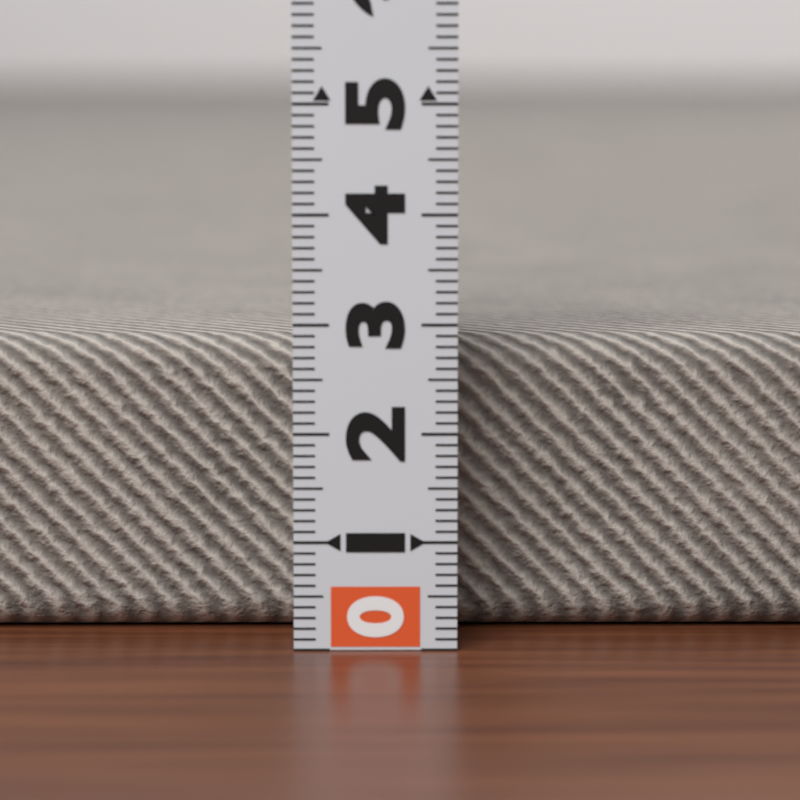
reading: 2.8 (no unit)
